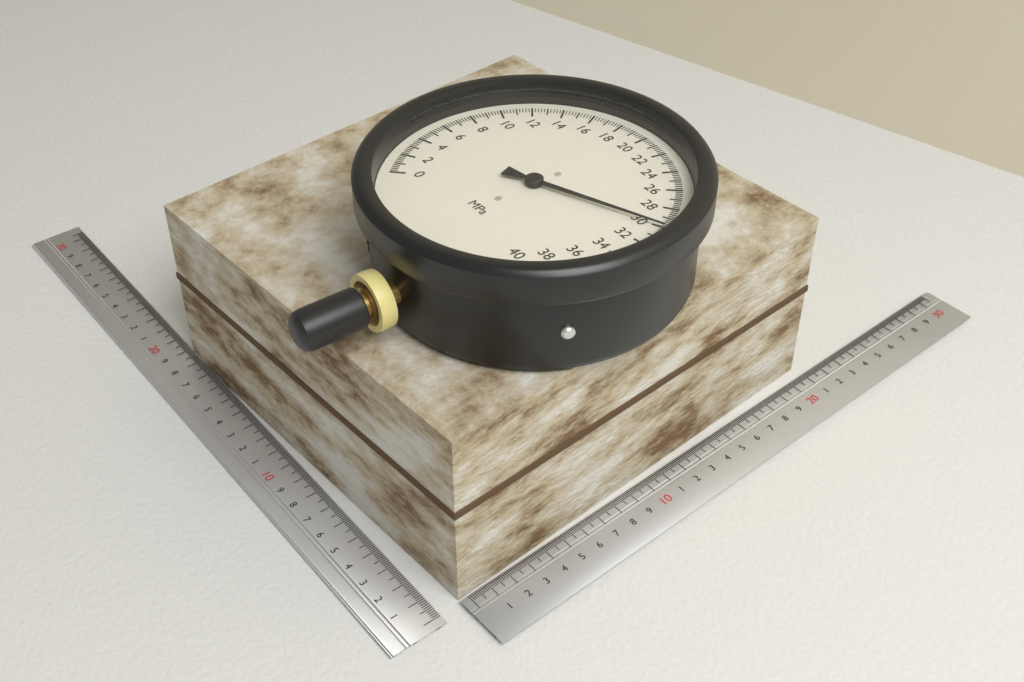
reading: 30.0 MPa
